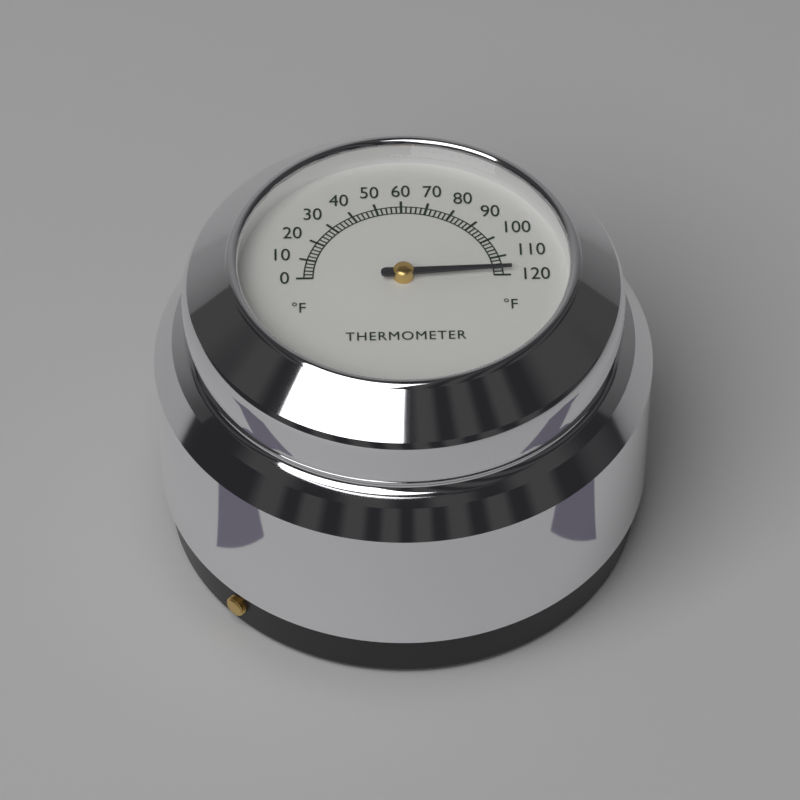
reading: 118 °F
